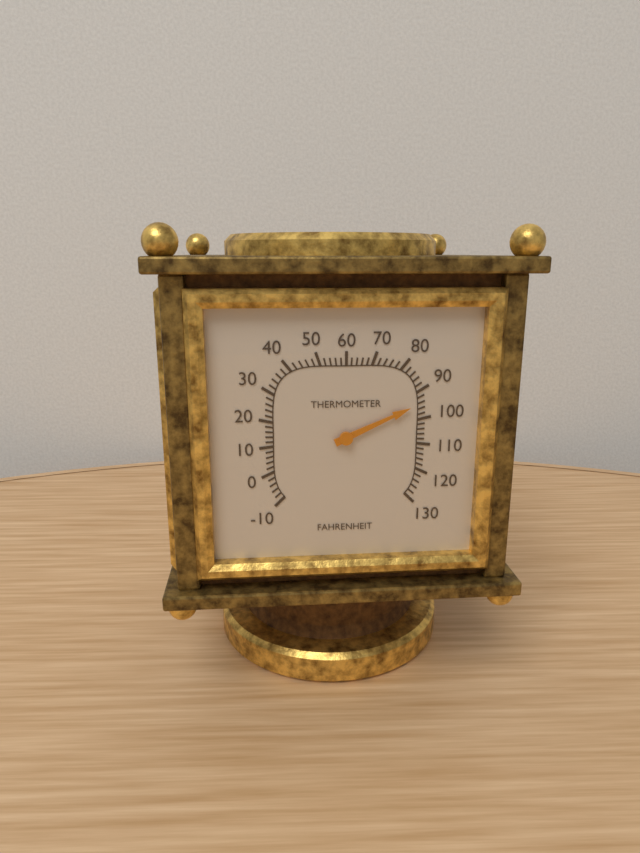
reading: 94 °F
